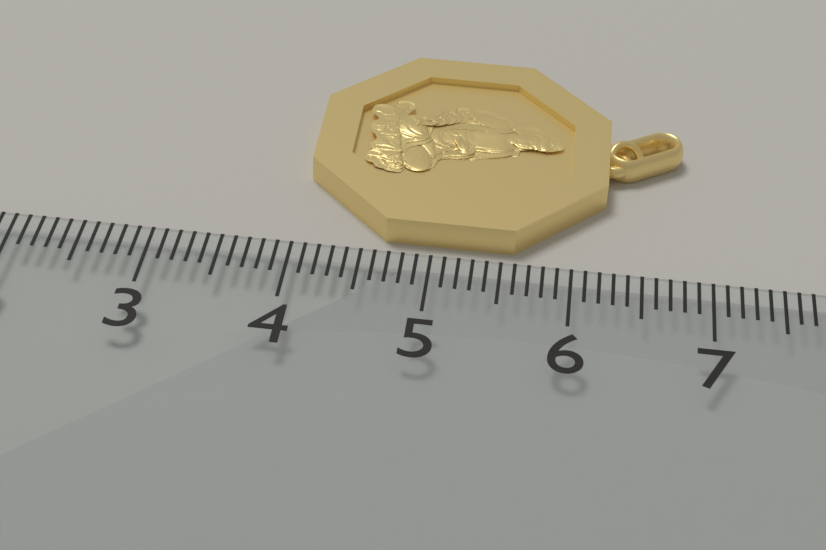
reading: 6.8 (no unit)
